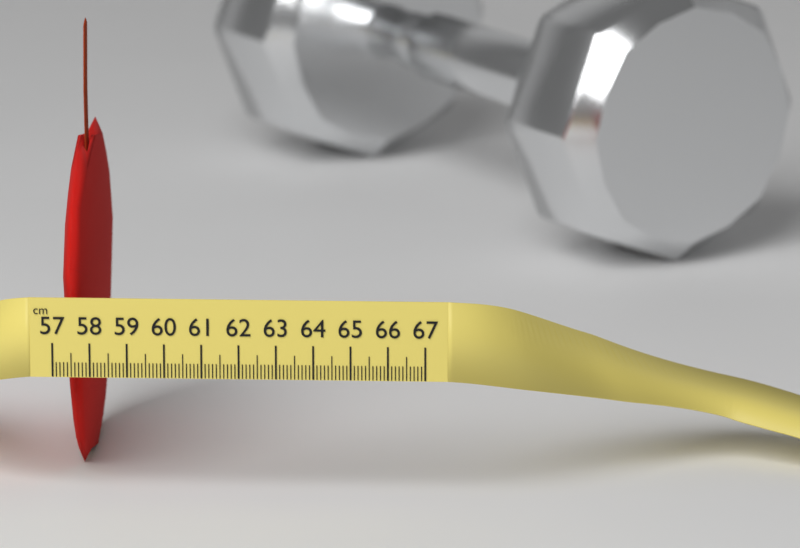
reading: 58.0 cm
